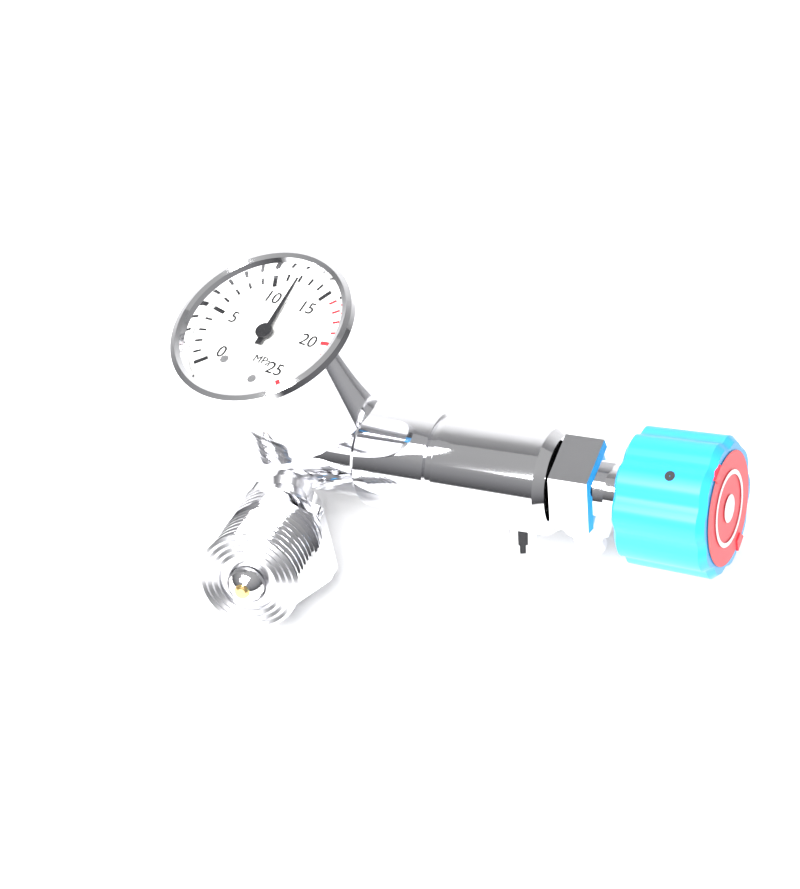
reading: 12 MPa
